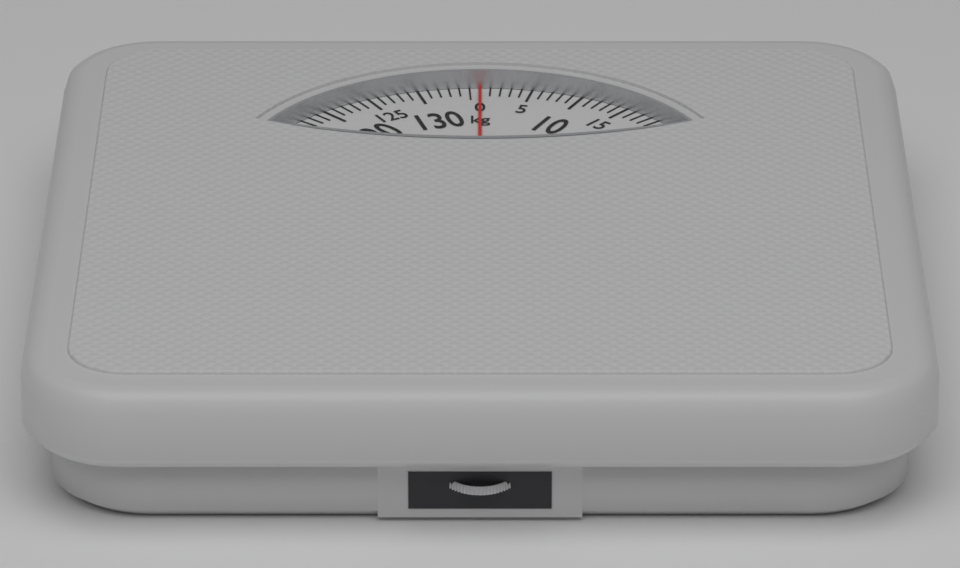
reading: 0 kg
